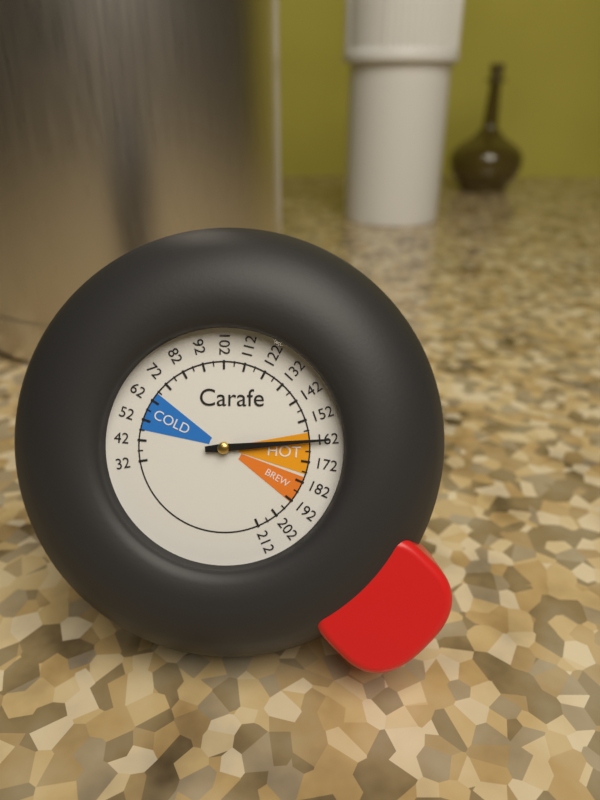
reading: 162 (no unit)
